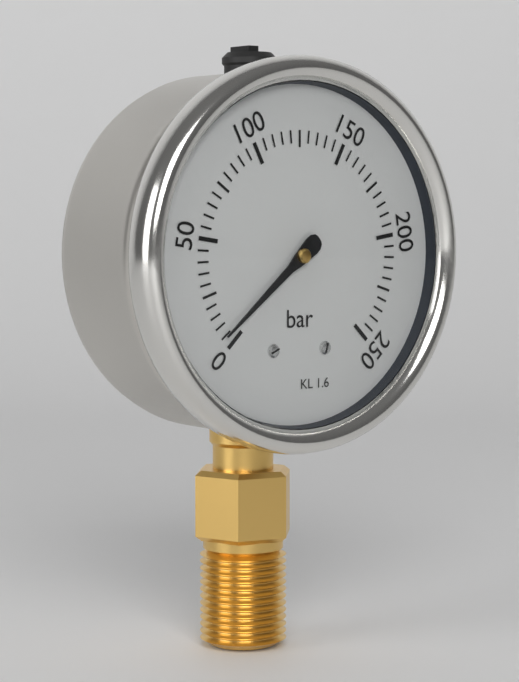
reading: 5 bar
